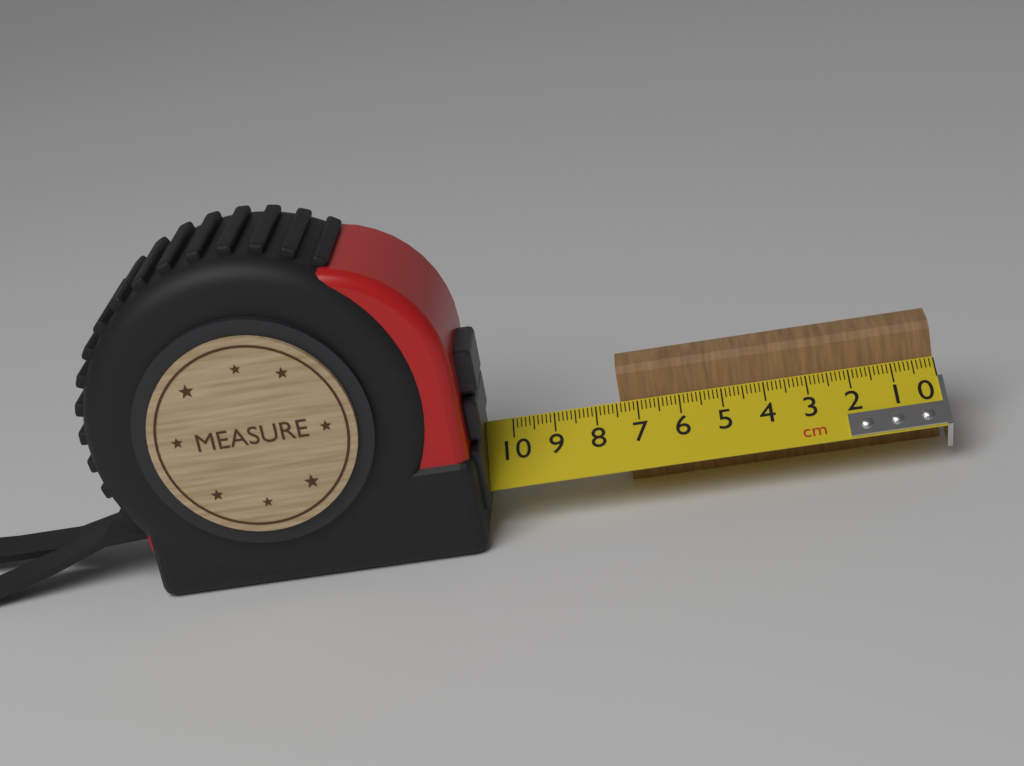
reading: 7.4 cm
